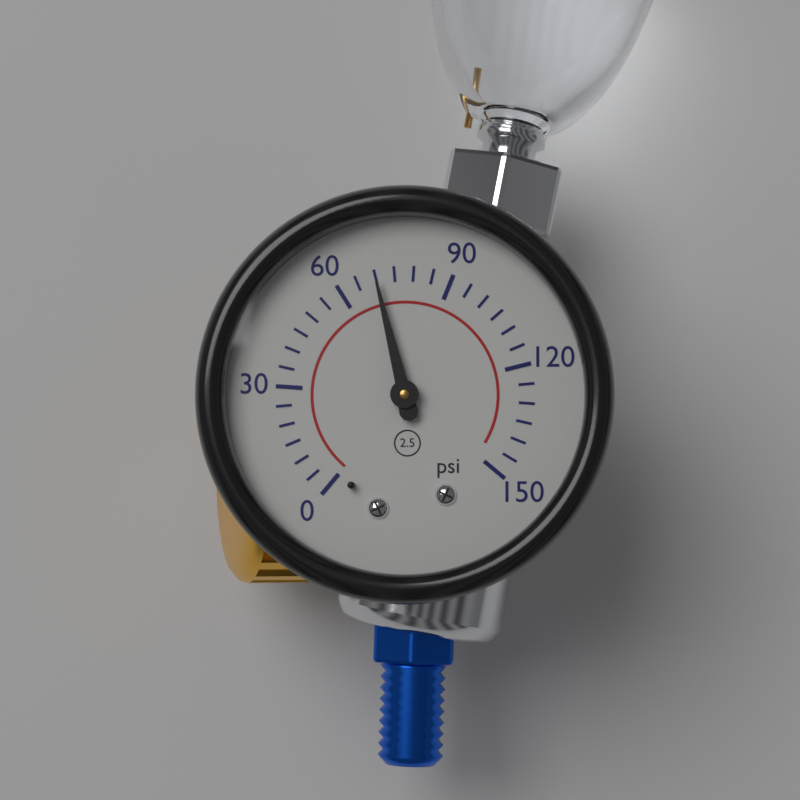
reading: 70 psi
